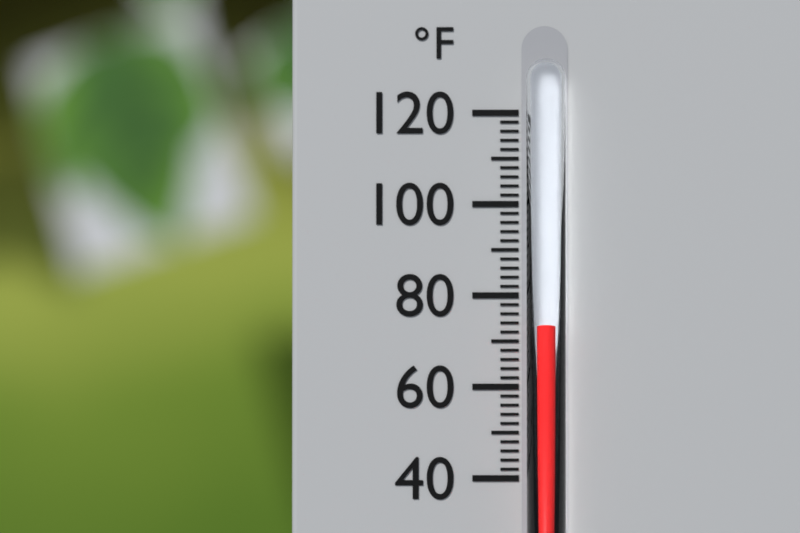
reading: 74 °F
